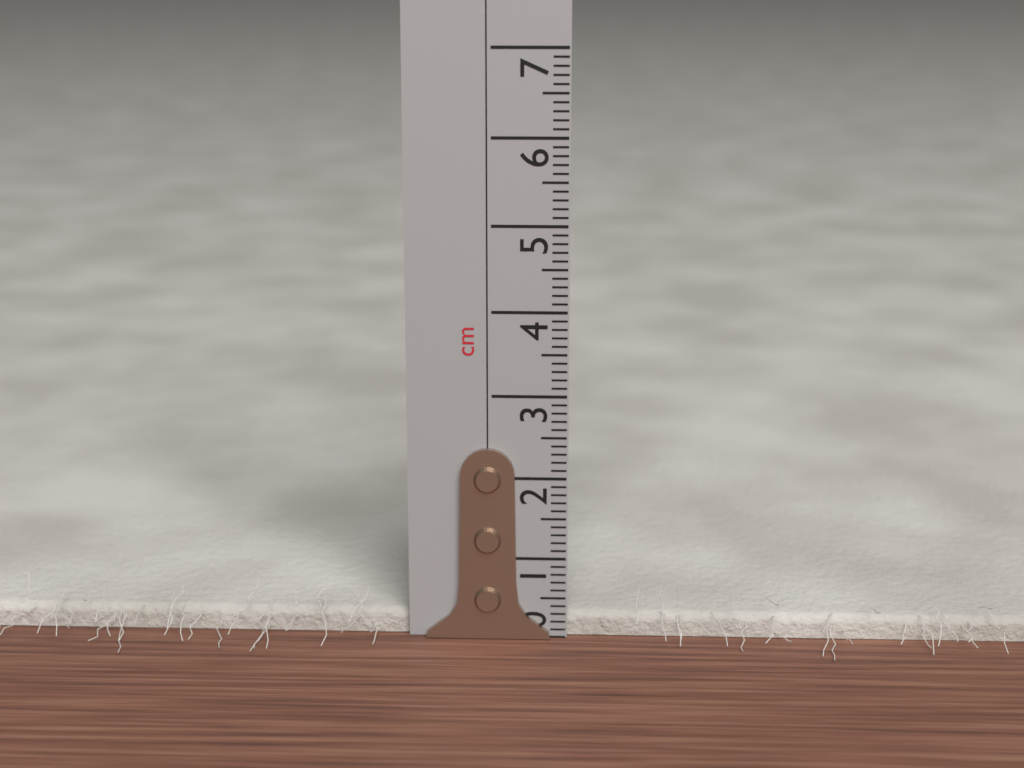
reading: 0.3 cm
